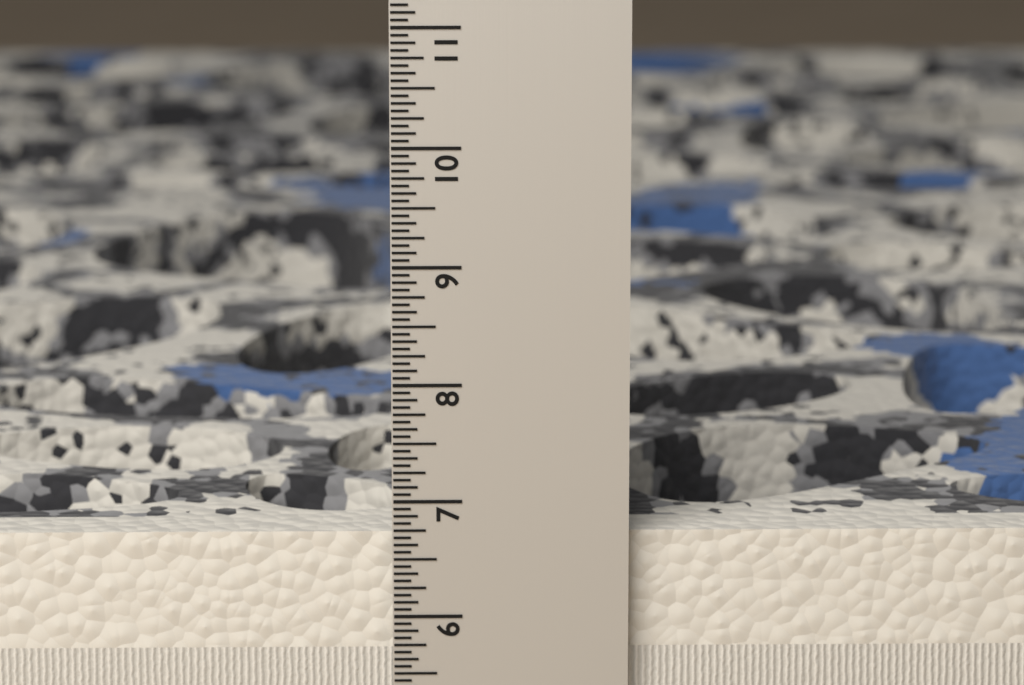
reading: 6.6875 in
